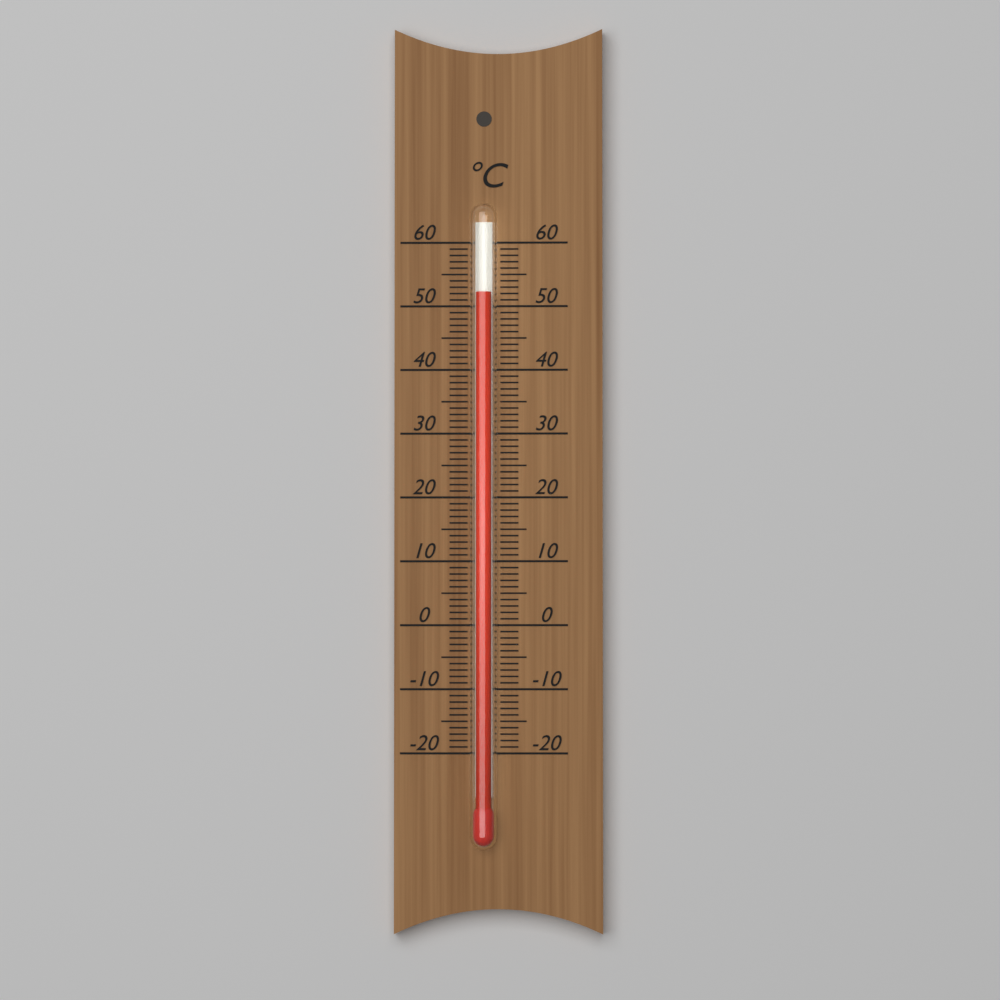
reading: 52 °C
